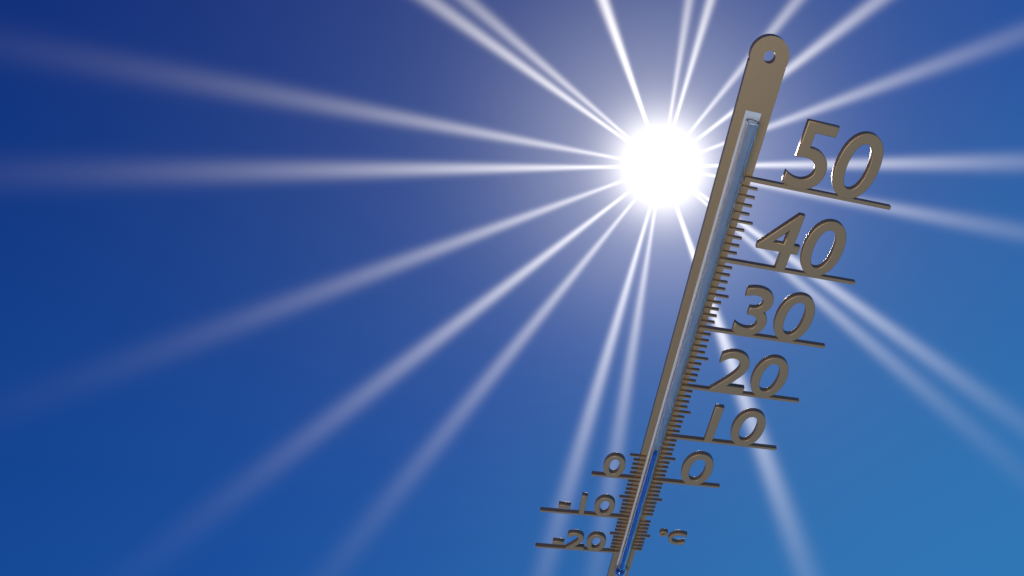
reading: 7 °C
